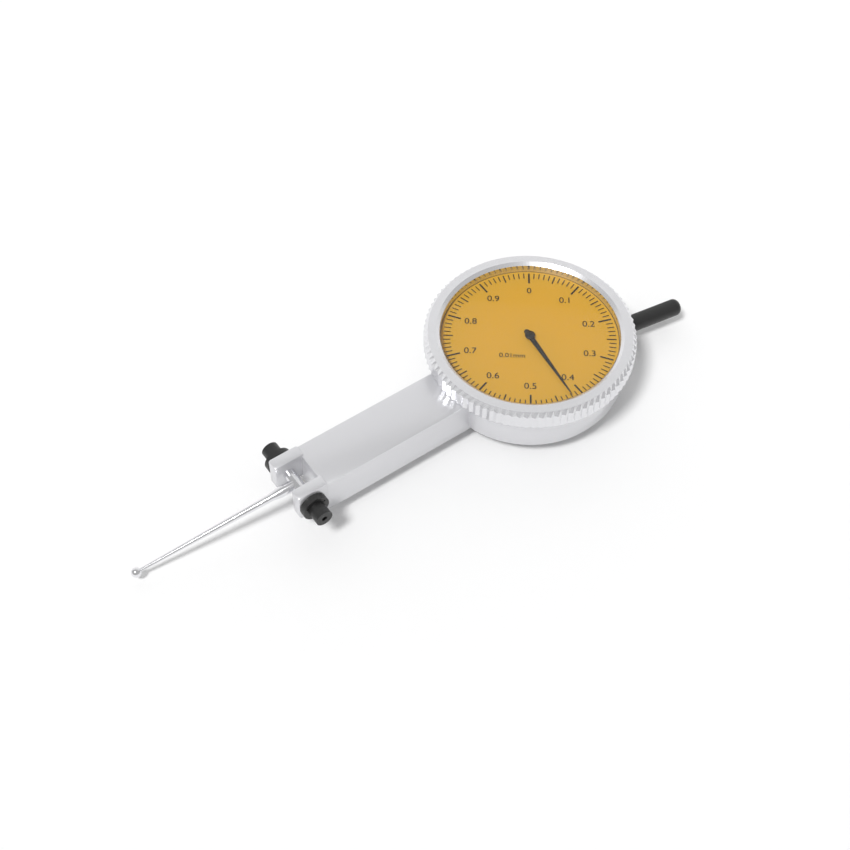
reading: 0.42 mm
